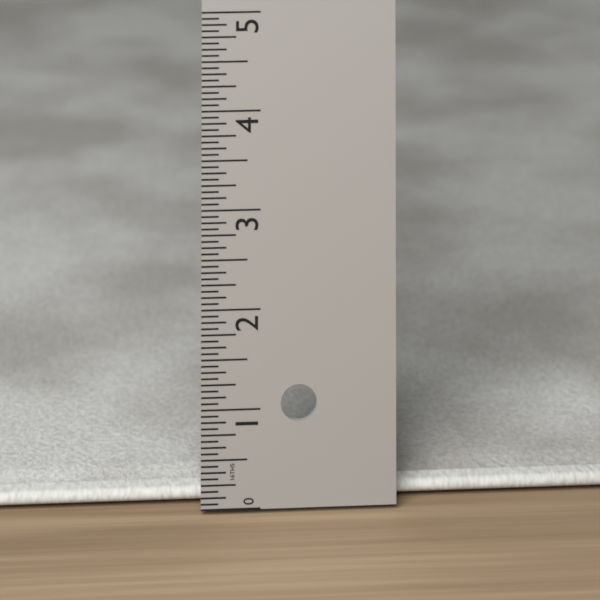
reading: 0.1875 in
